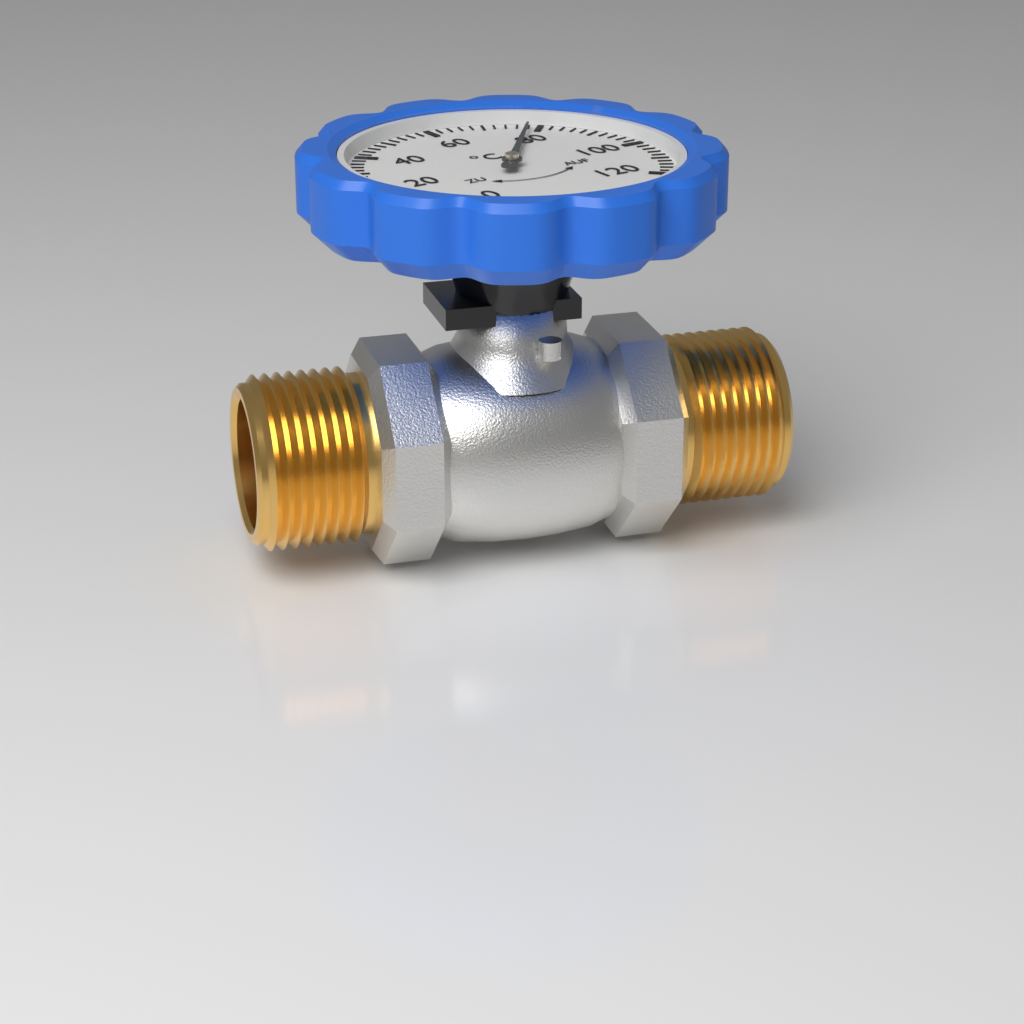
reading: 78 °C
